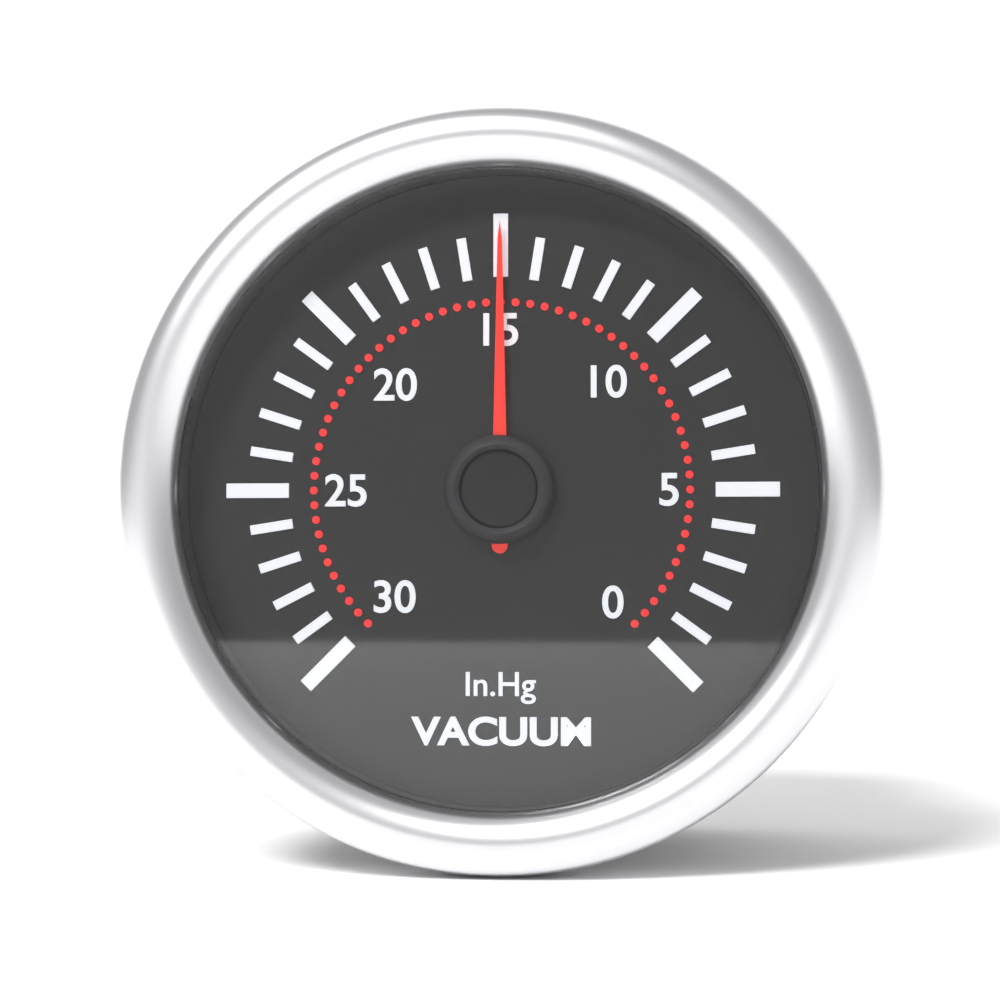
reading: 15 inHg
